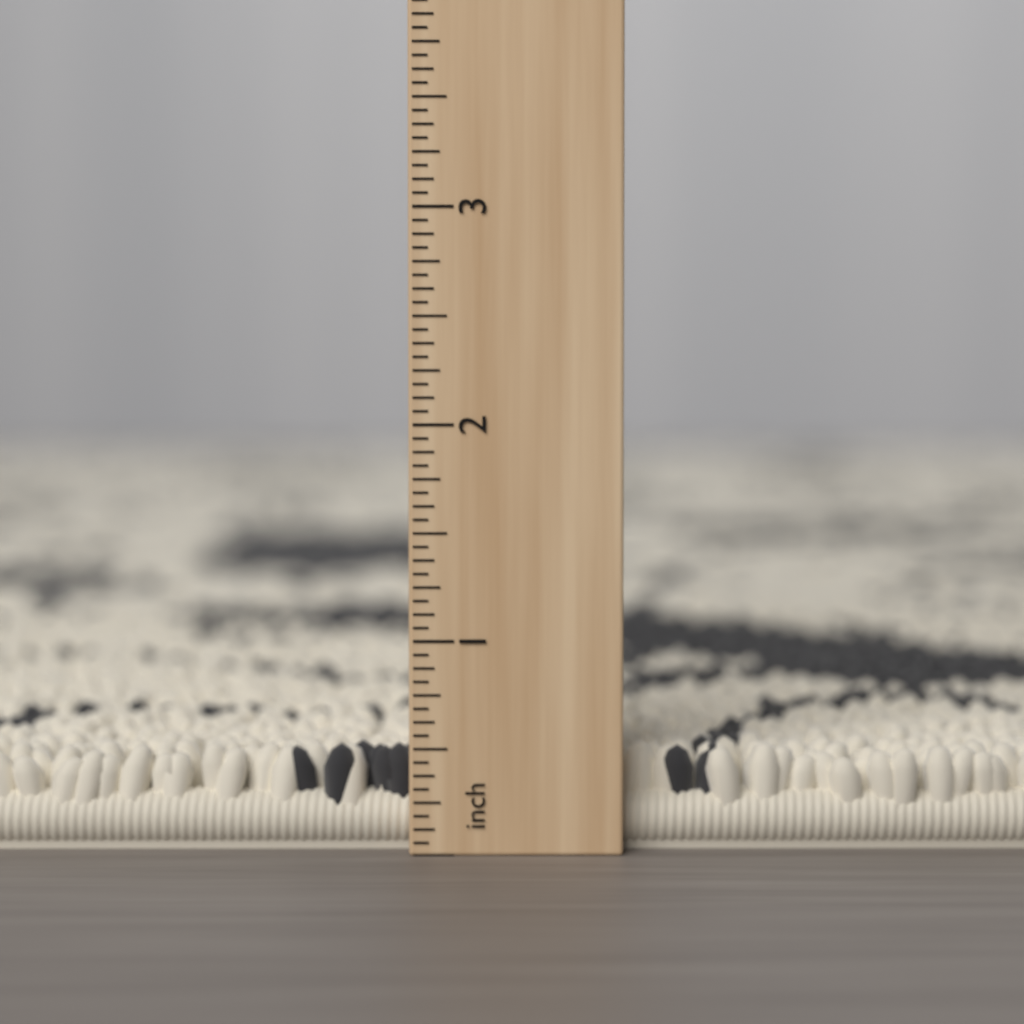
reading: 0.5000 inch
